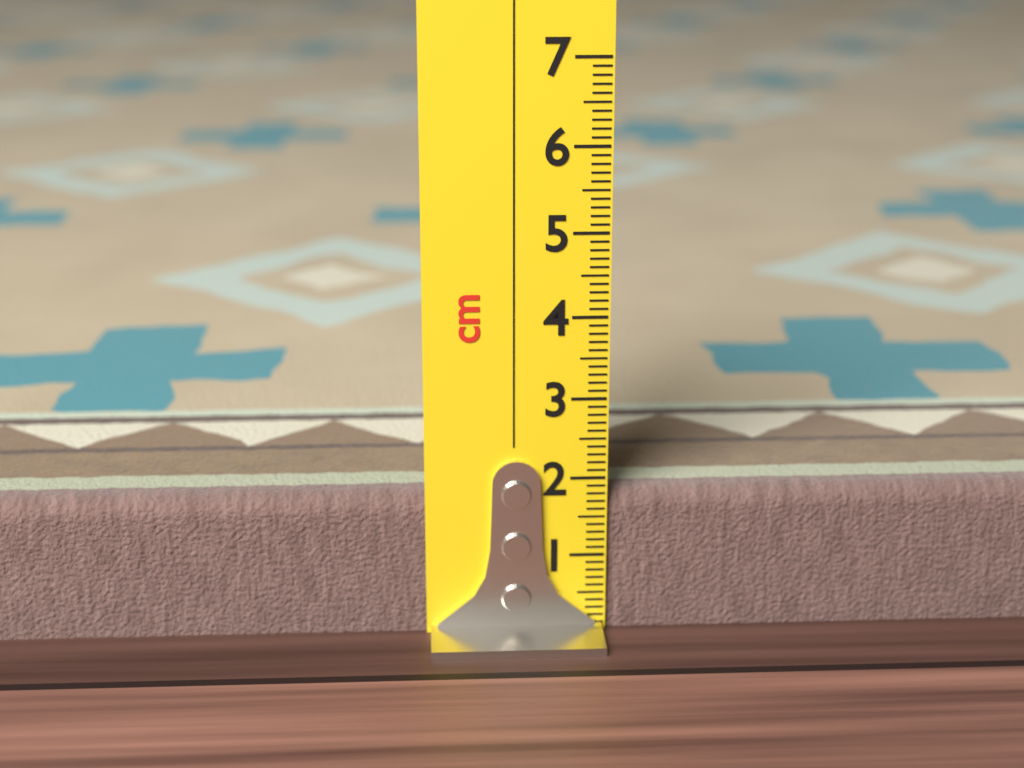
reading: 1.8 cm
